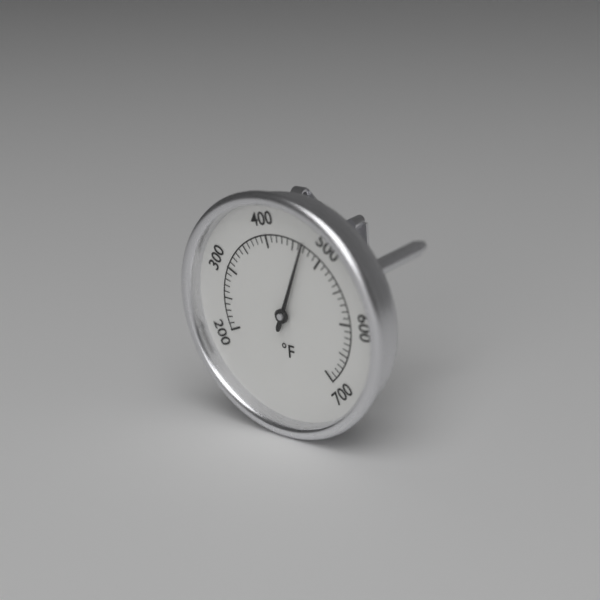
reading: 470 °F
